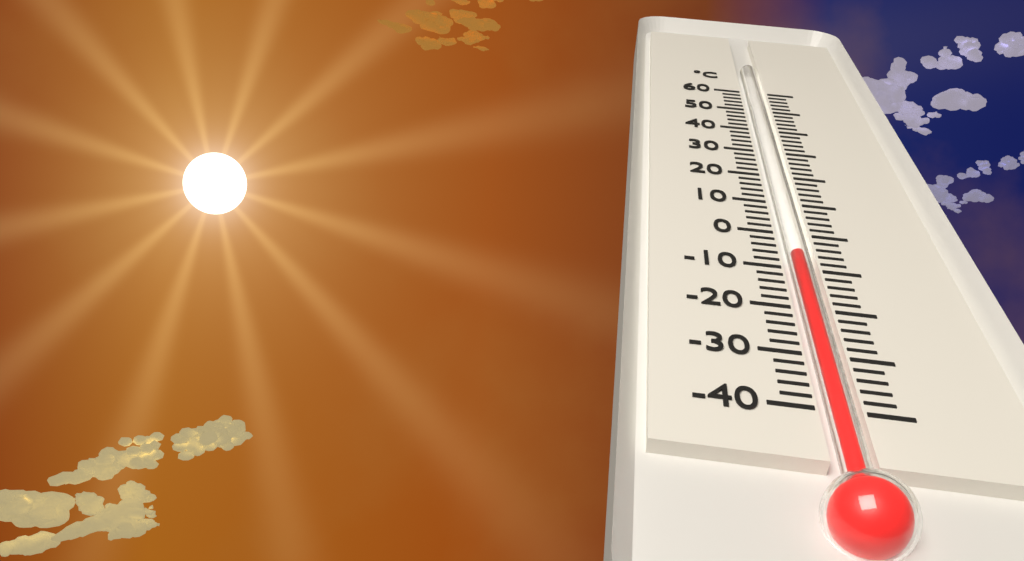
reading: -6 °C
